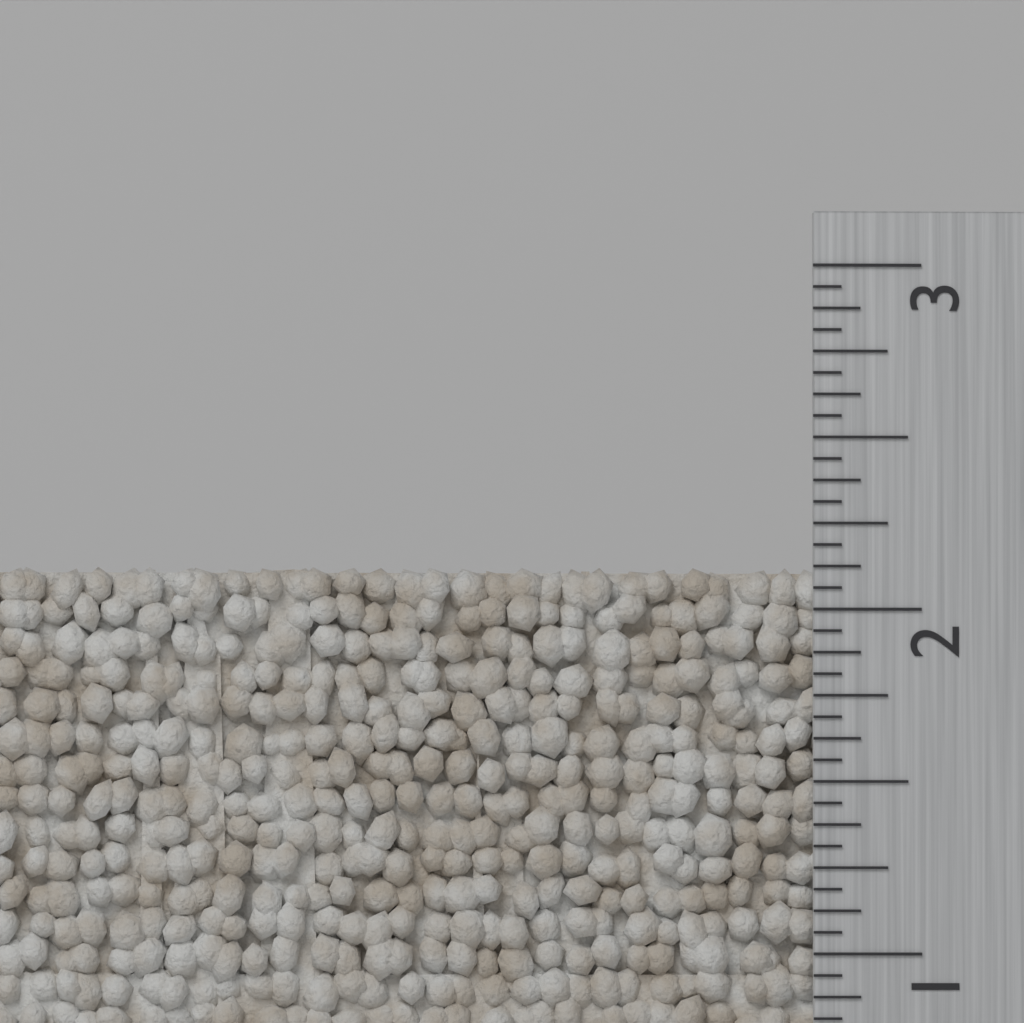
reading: 2.1250 inch
